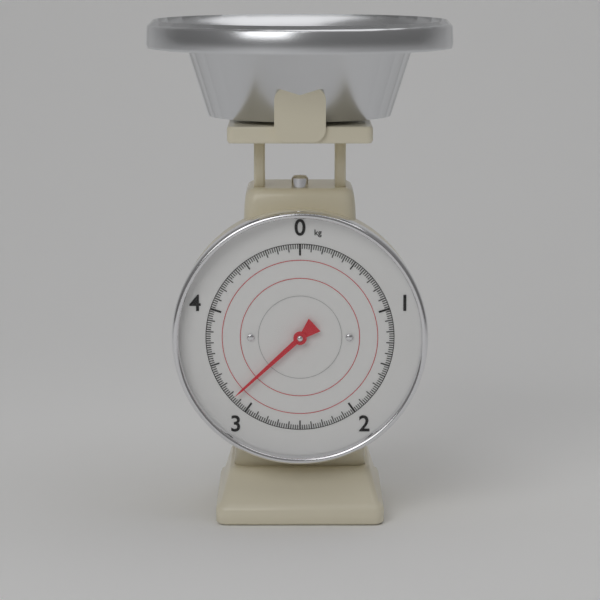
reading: 3.16 kg
